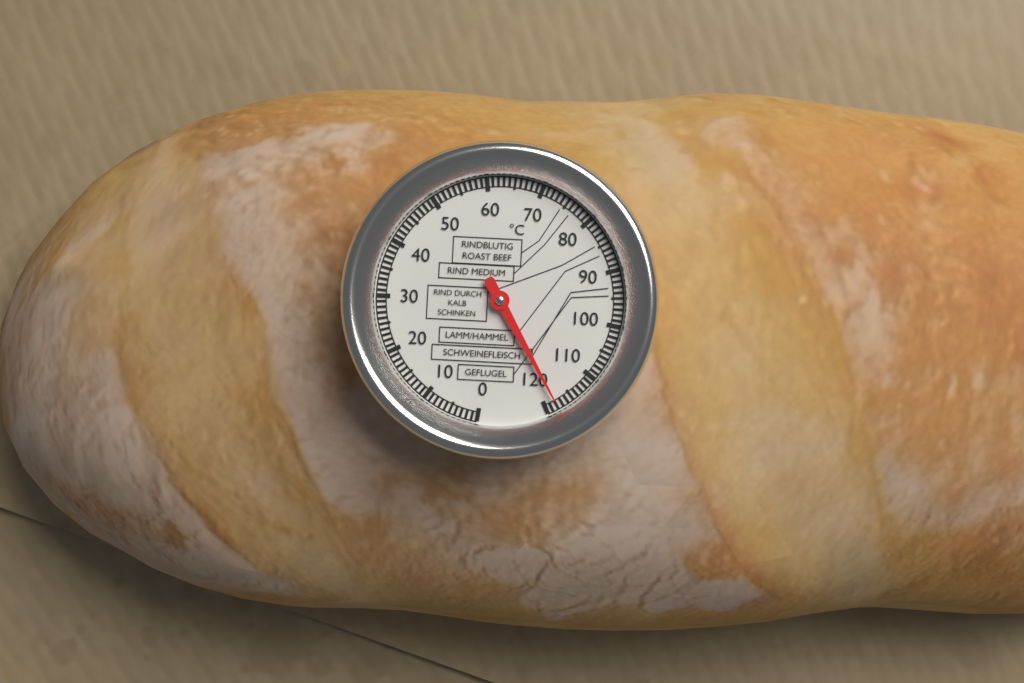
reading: 118 °C
